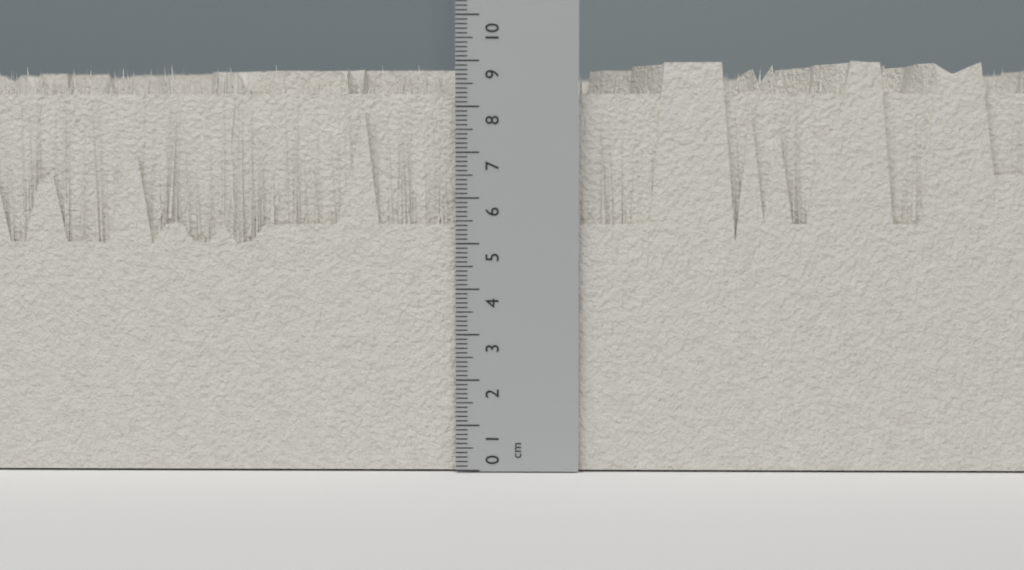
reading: 9.0 cm
